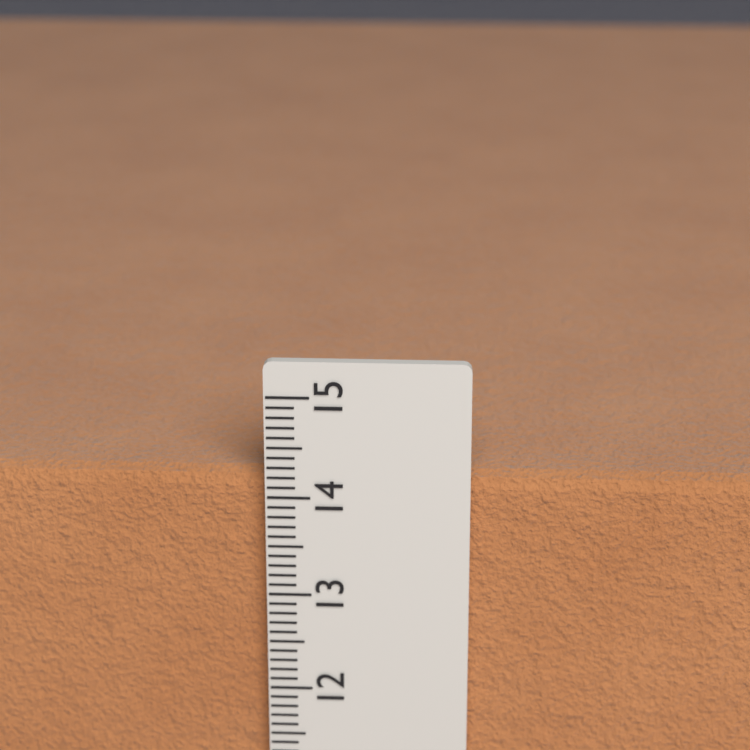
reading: 14.2 cm
